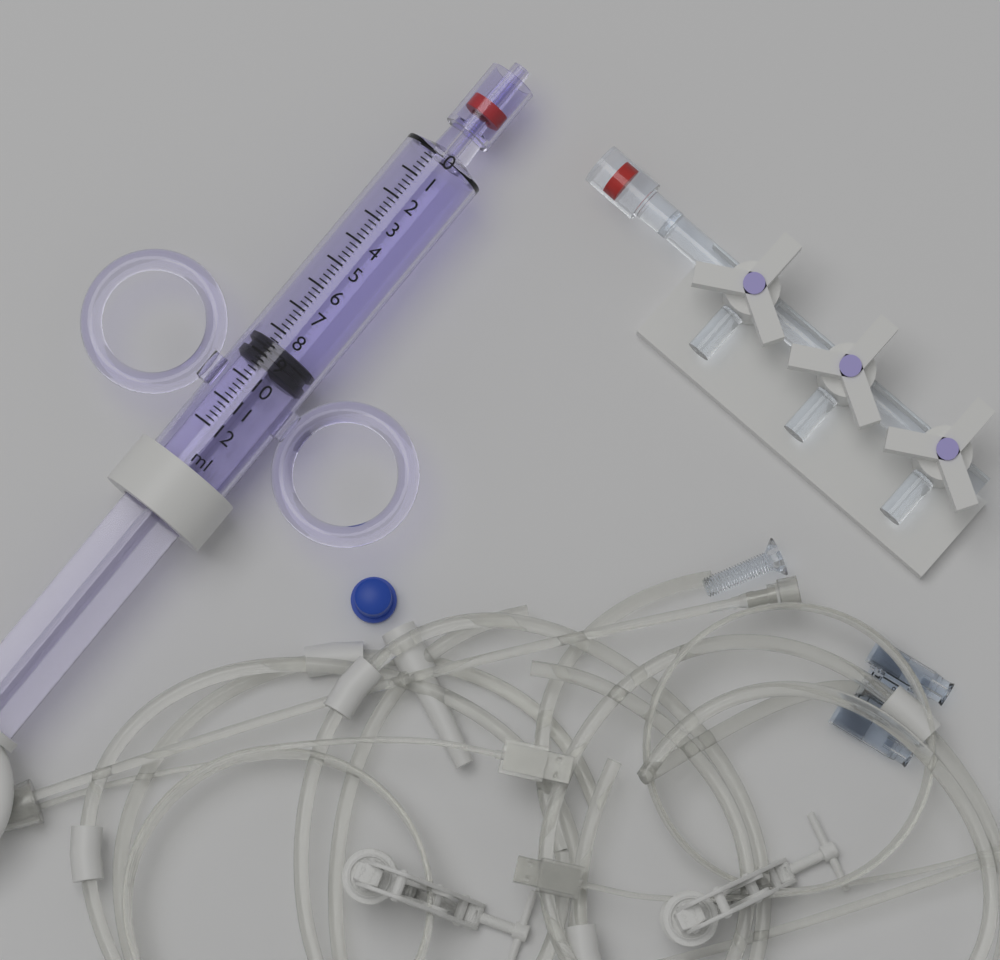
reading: 8.4 ml
